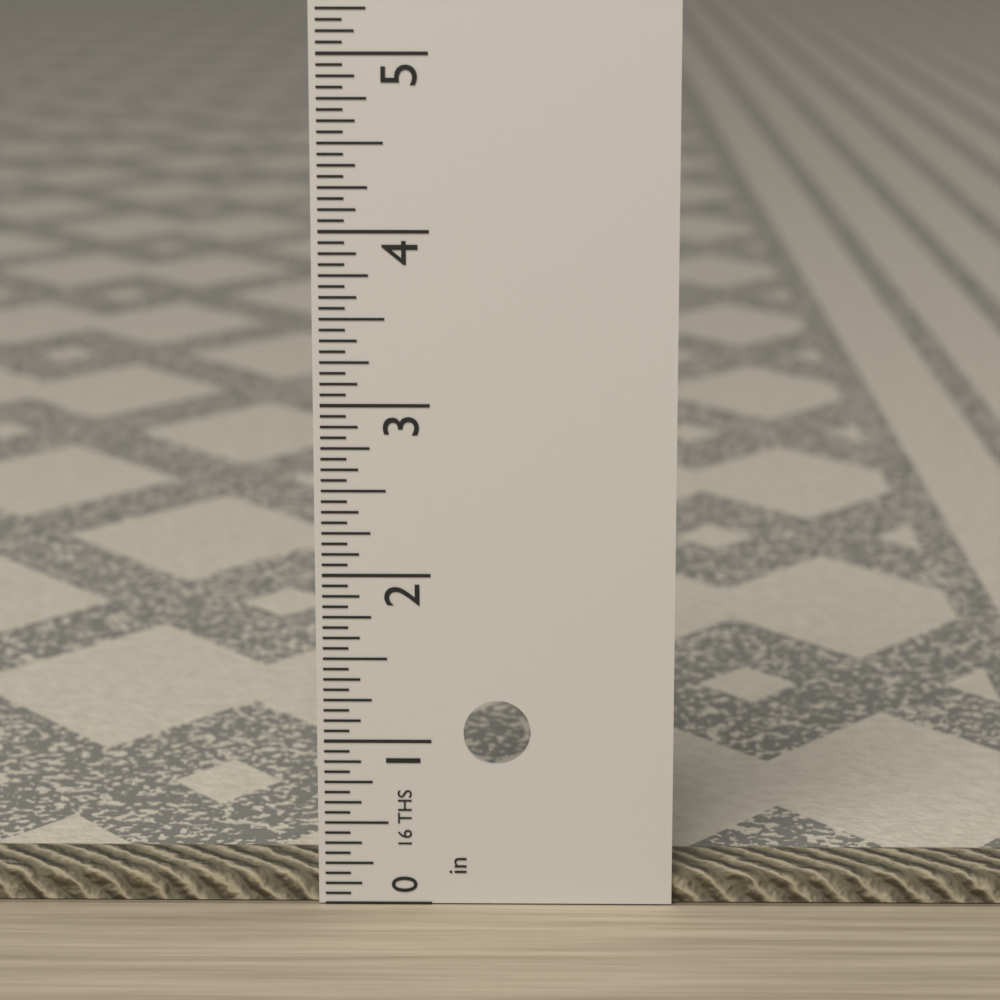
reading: 0.1875 in
